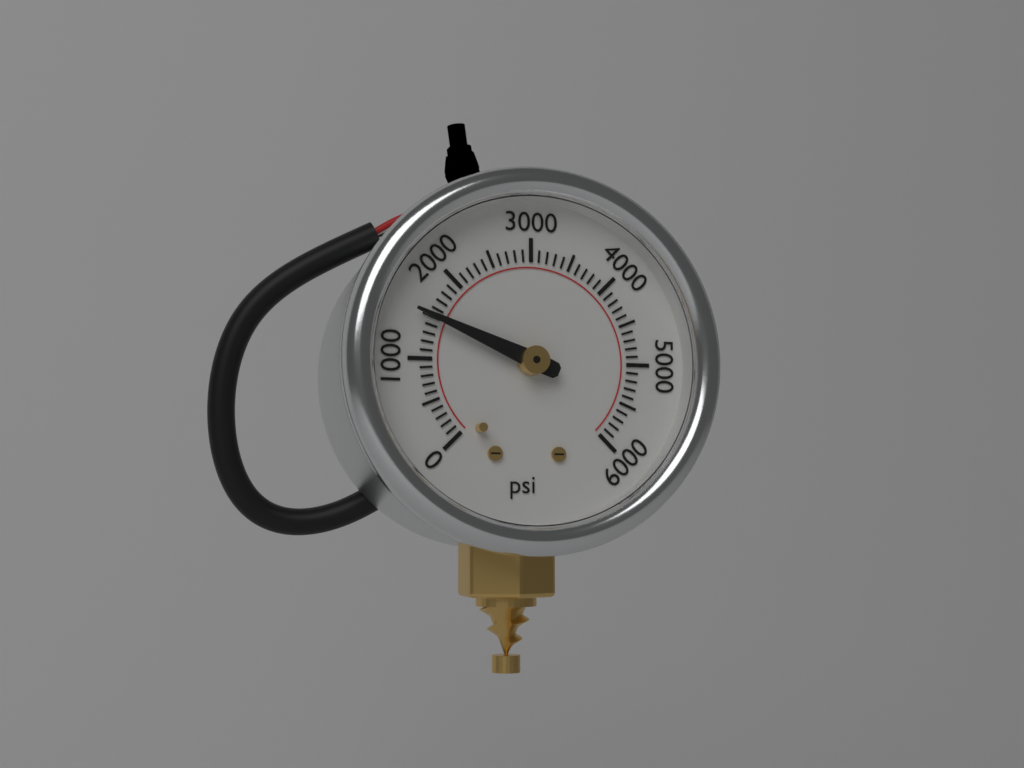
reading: 1500 psi
